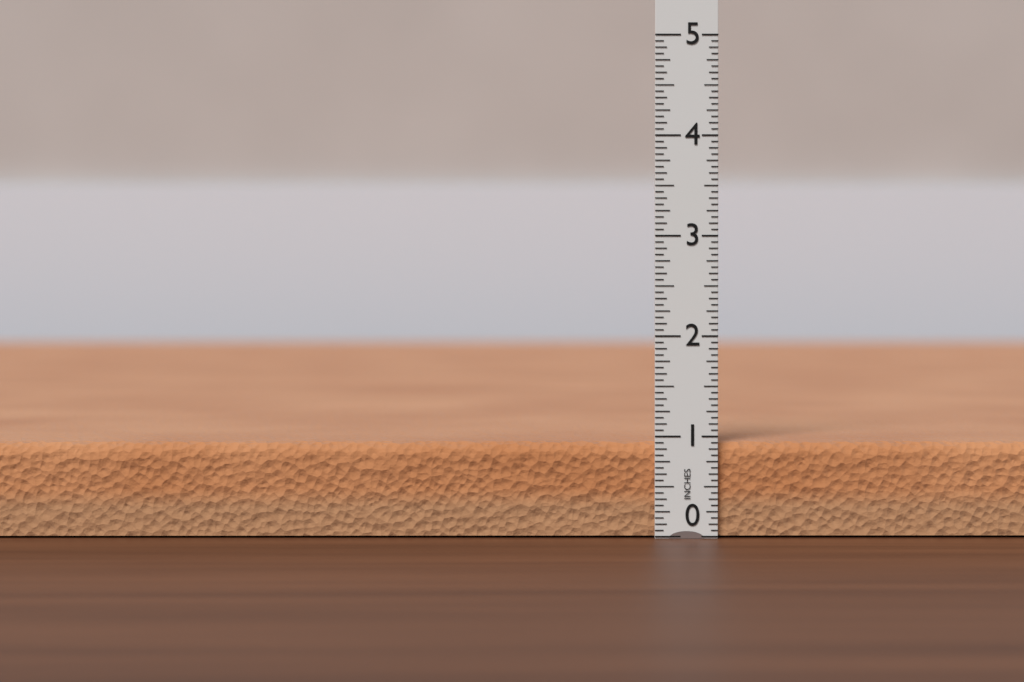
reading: 0.9375 in
